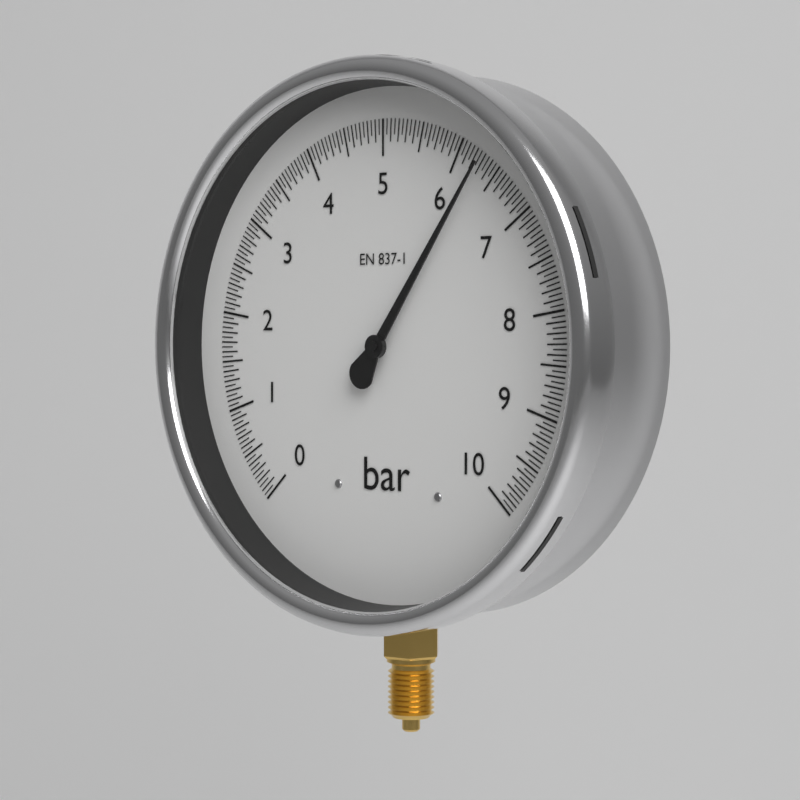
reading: 6.30 bar
